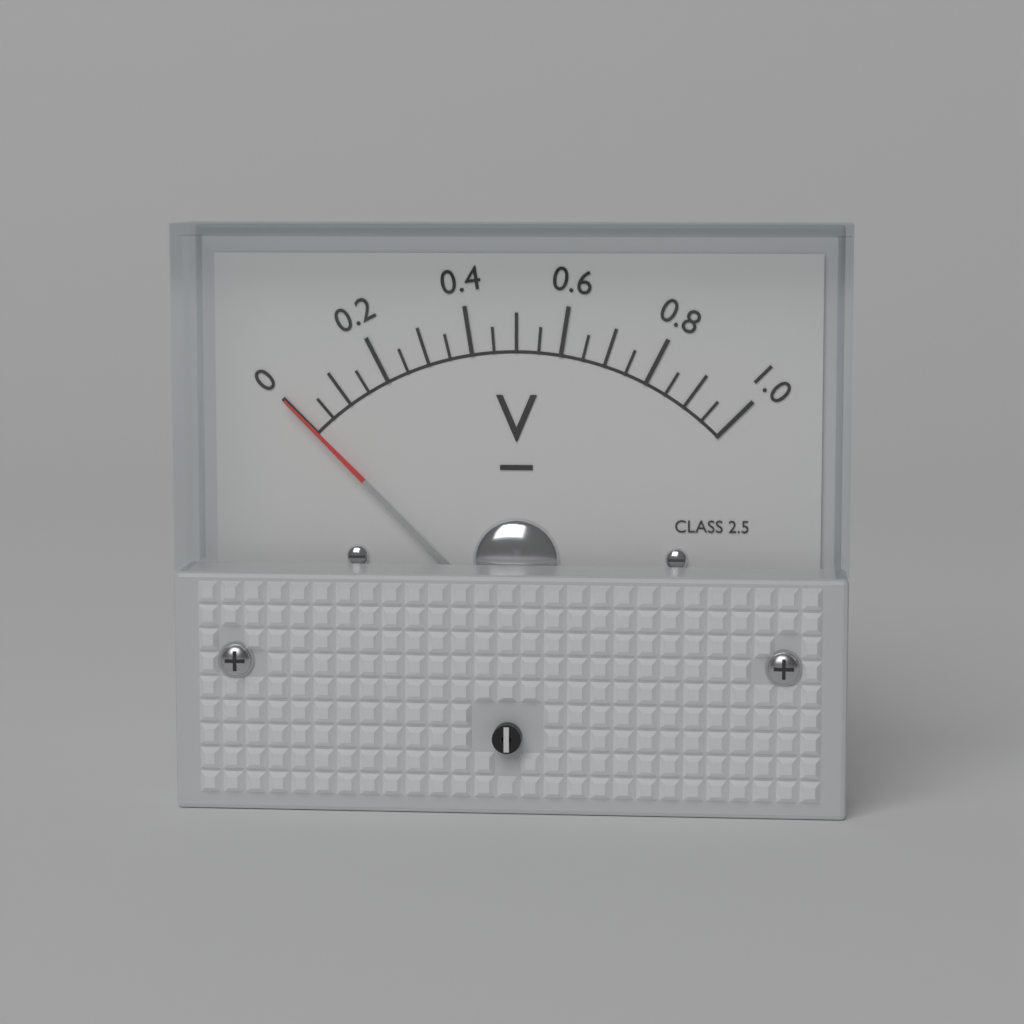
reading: 0.00 V
